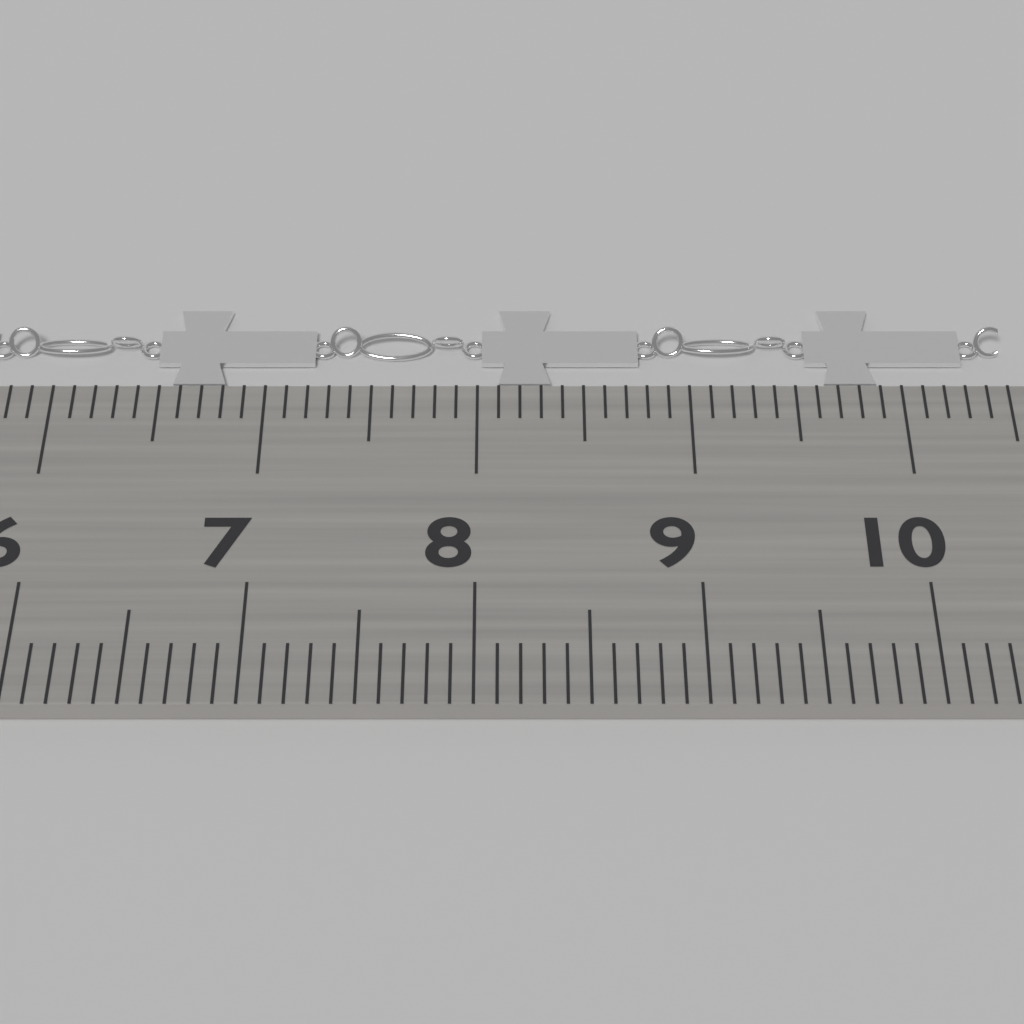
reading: 10.5 cm
